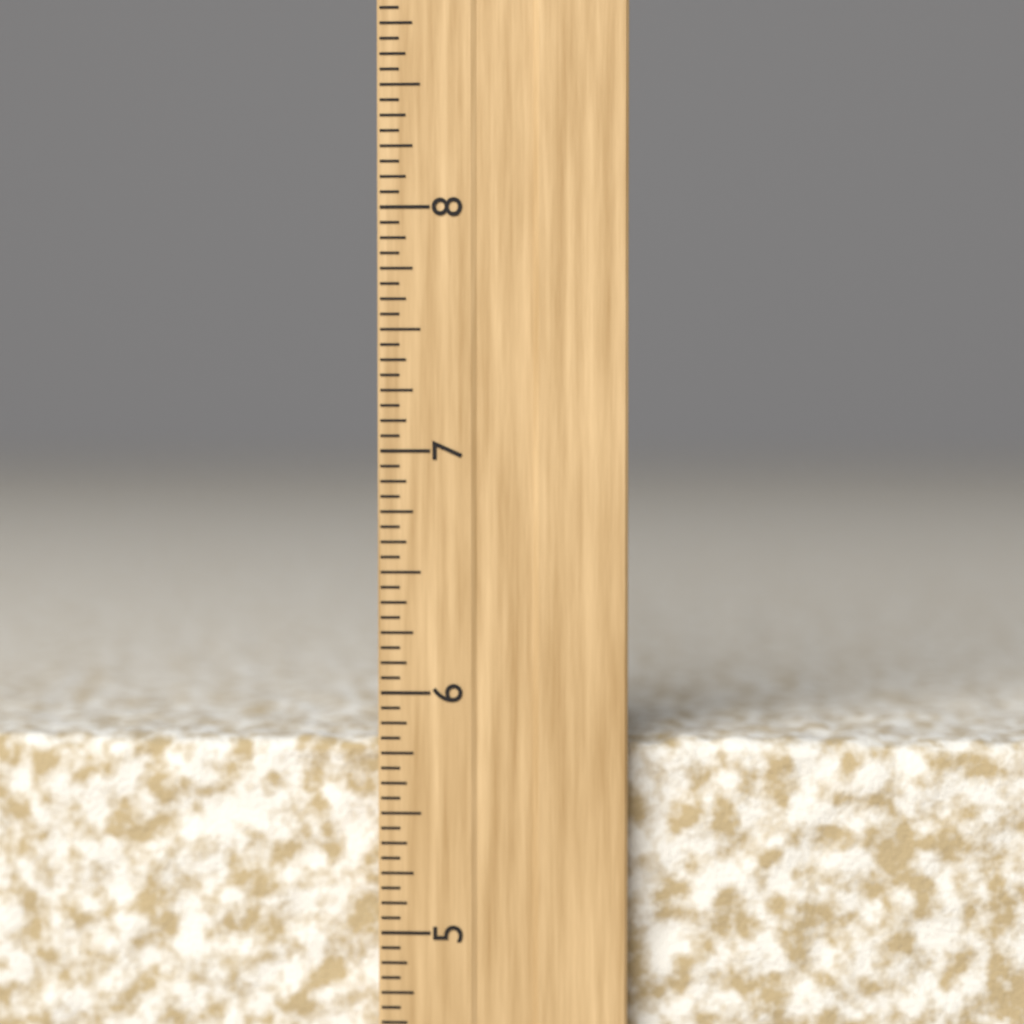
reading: 5.8125 inch
